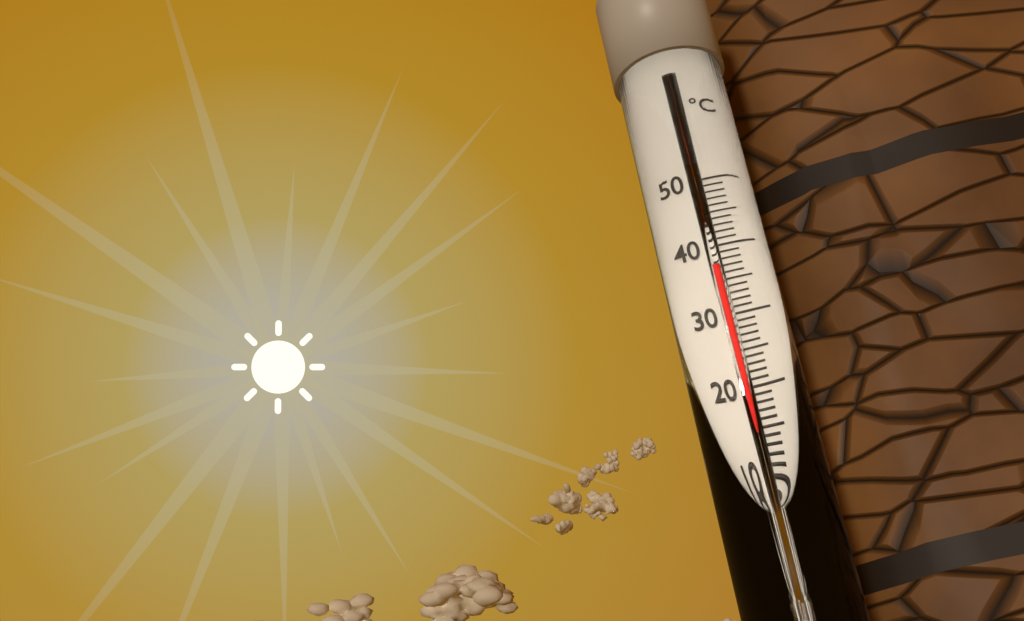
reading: 37 °C
